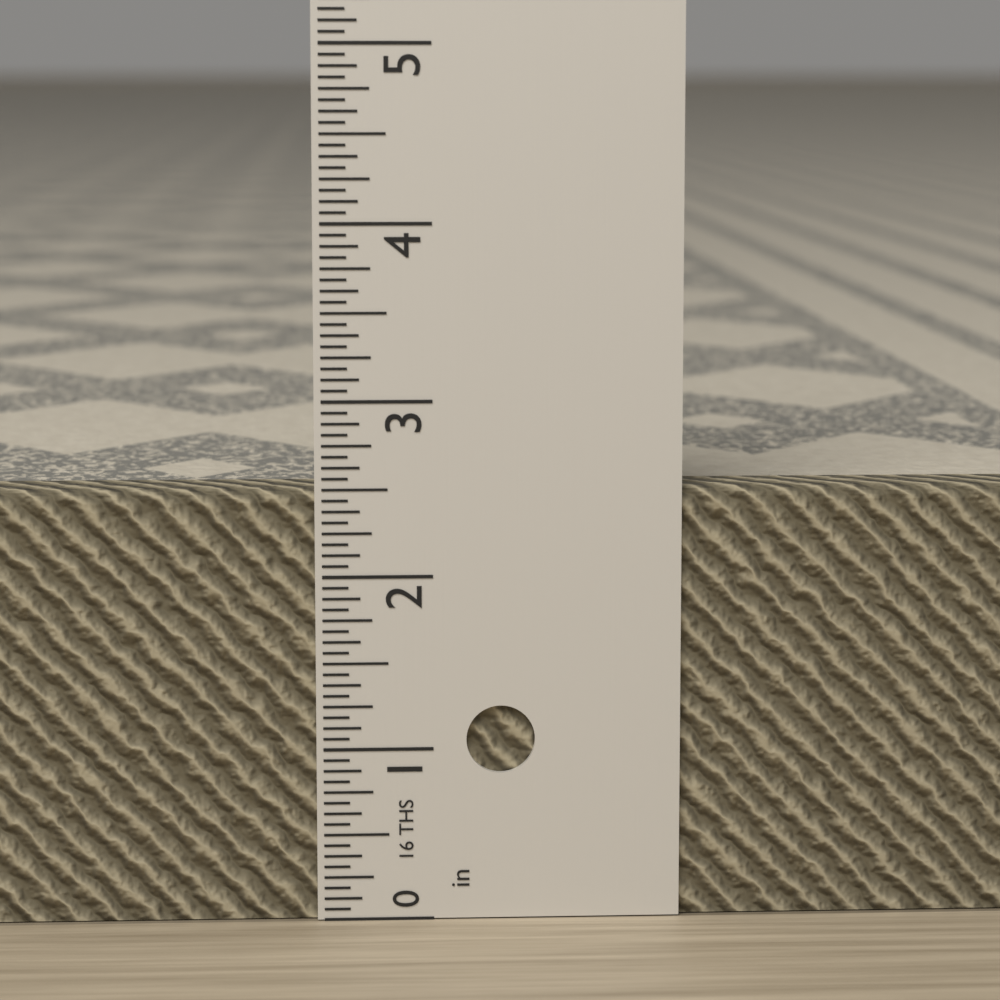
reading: 2.5000 in
